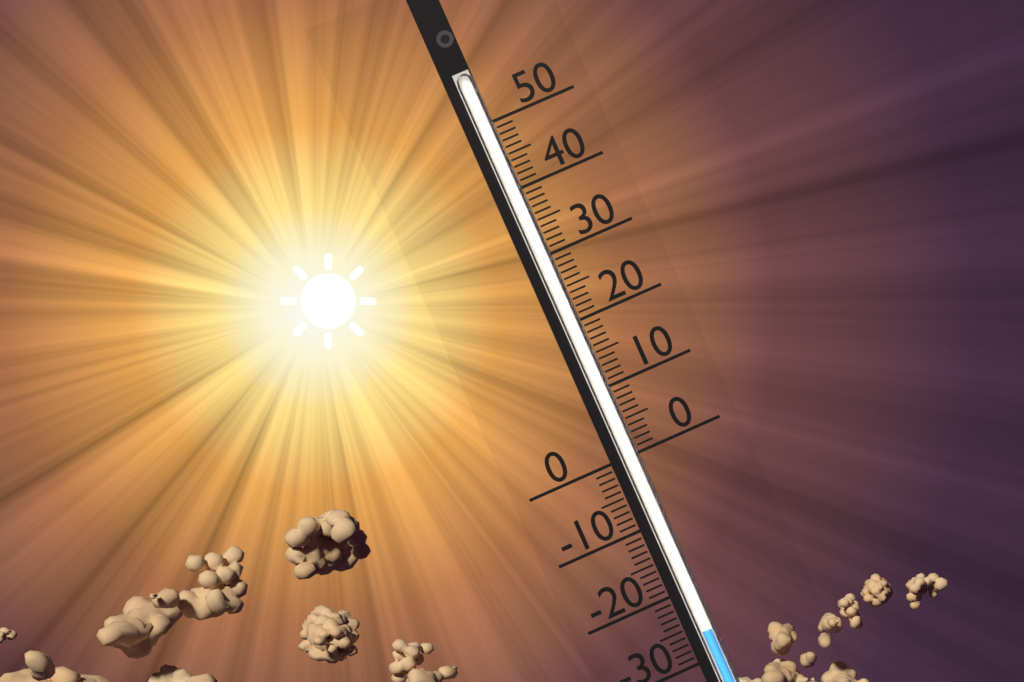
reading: -26 (no unit)
